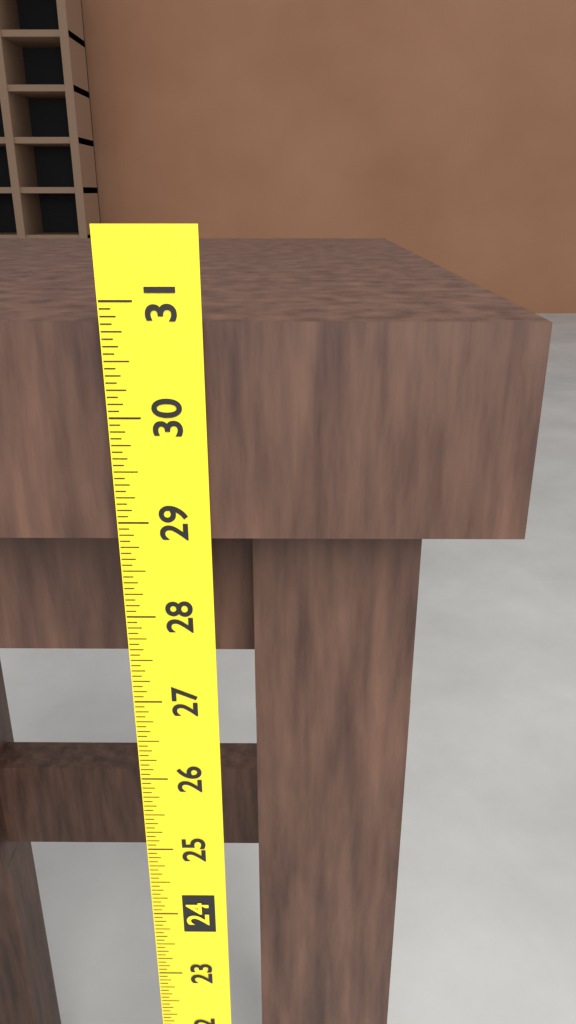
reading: 30.8125 (no unit)
